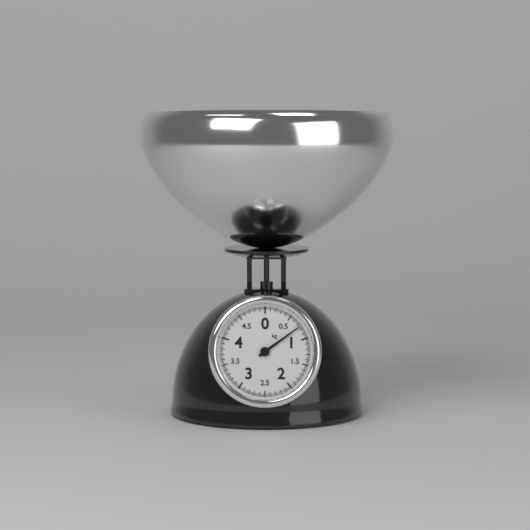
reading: 0.750 kg
